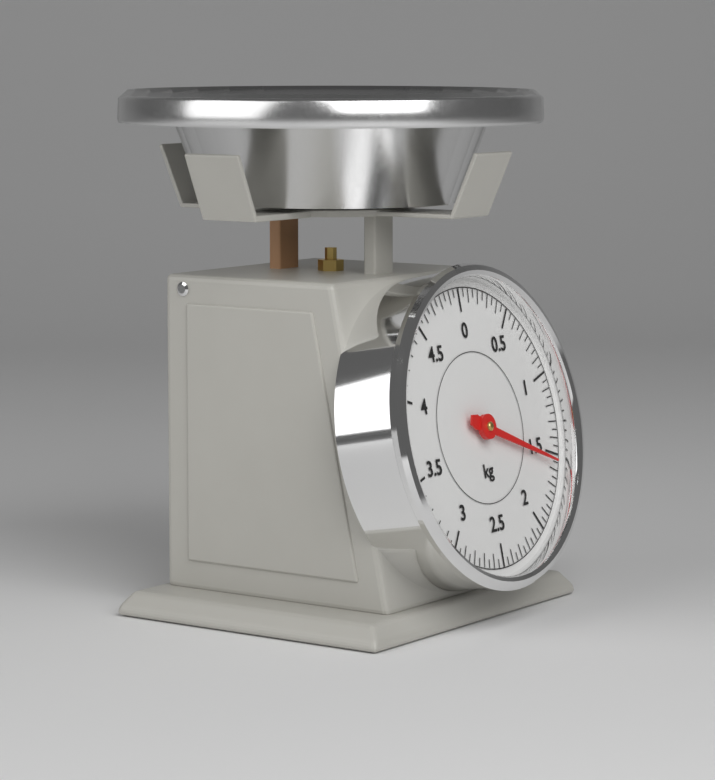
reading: 1.55 kg
